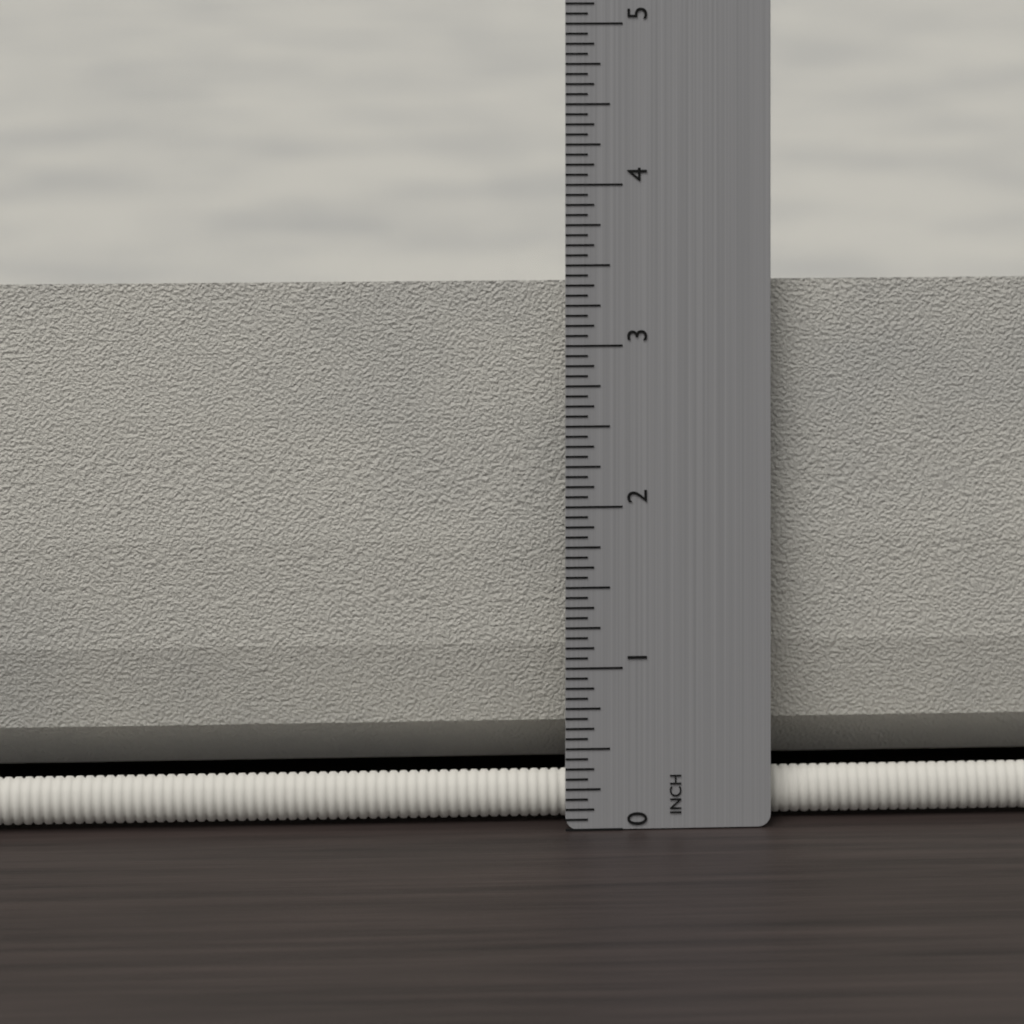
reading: 3.3750 in
